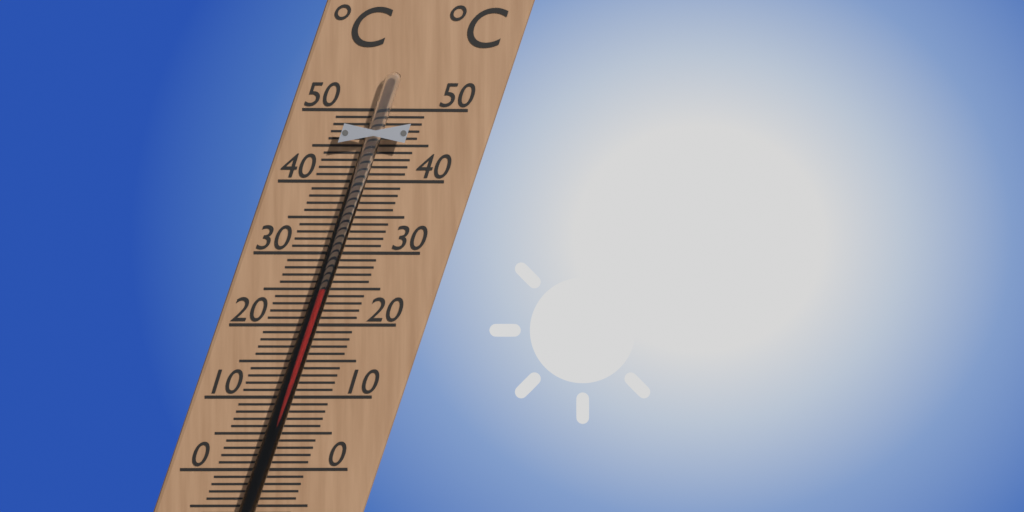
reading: 25 °C
